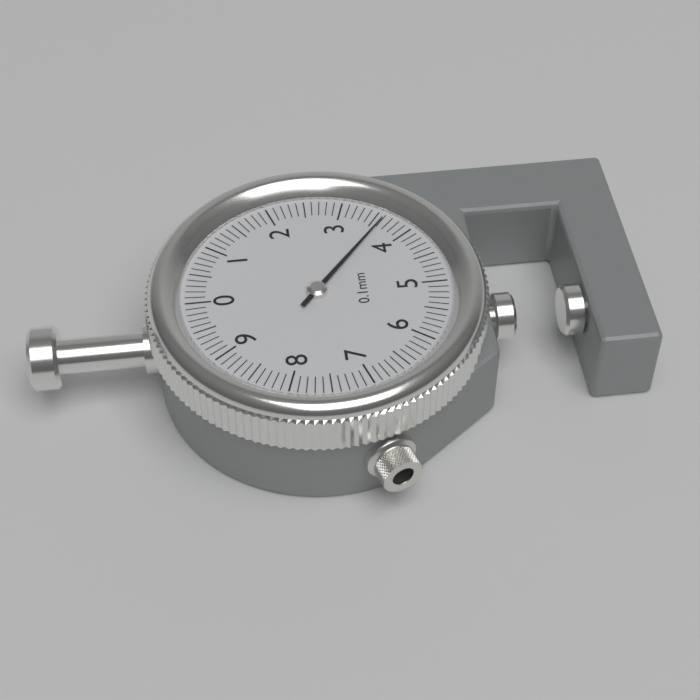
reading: 3.6 mm
